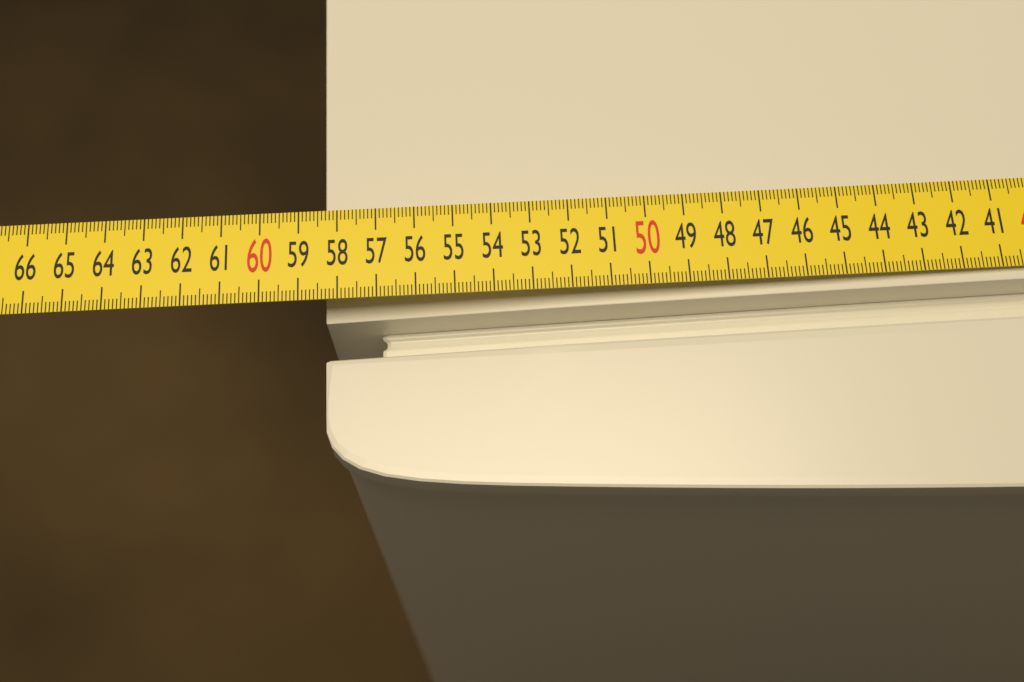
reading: 58.4 cm
